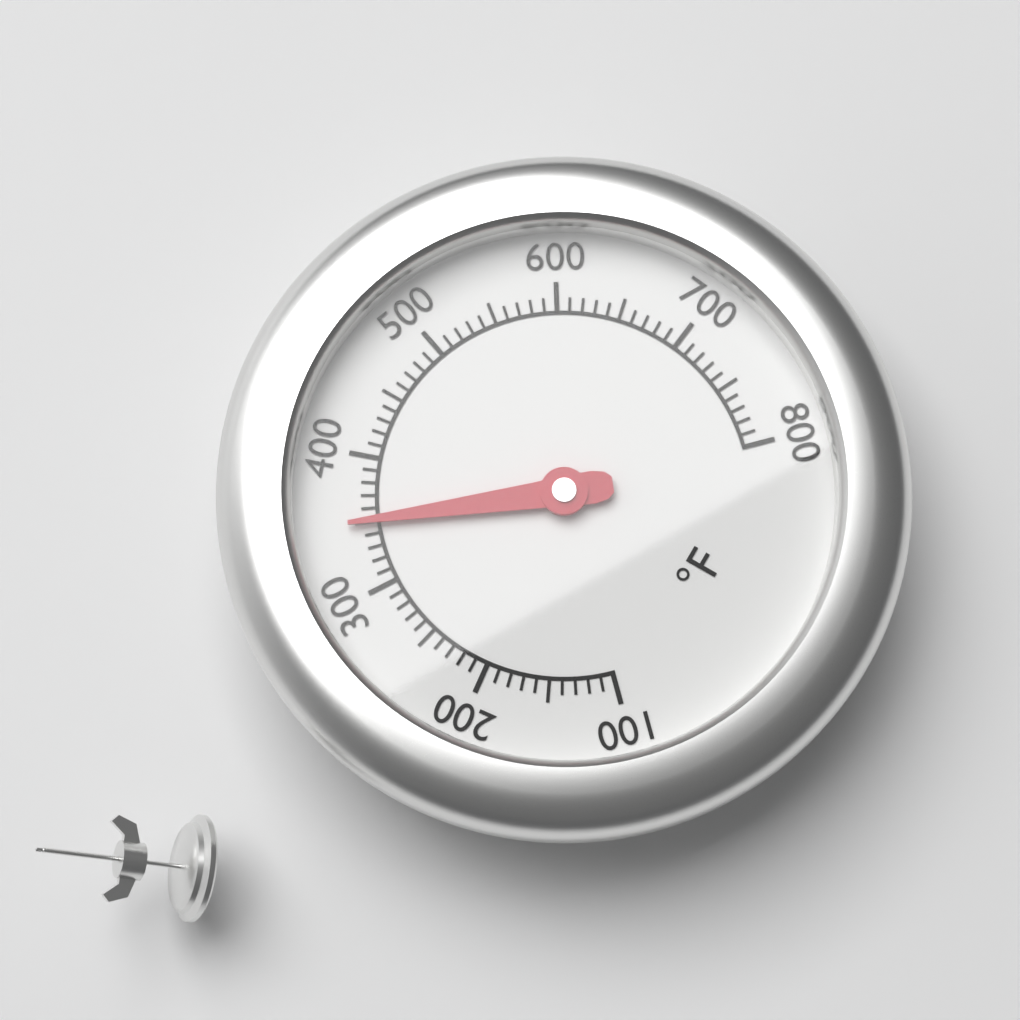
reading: 350 °F
